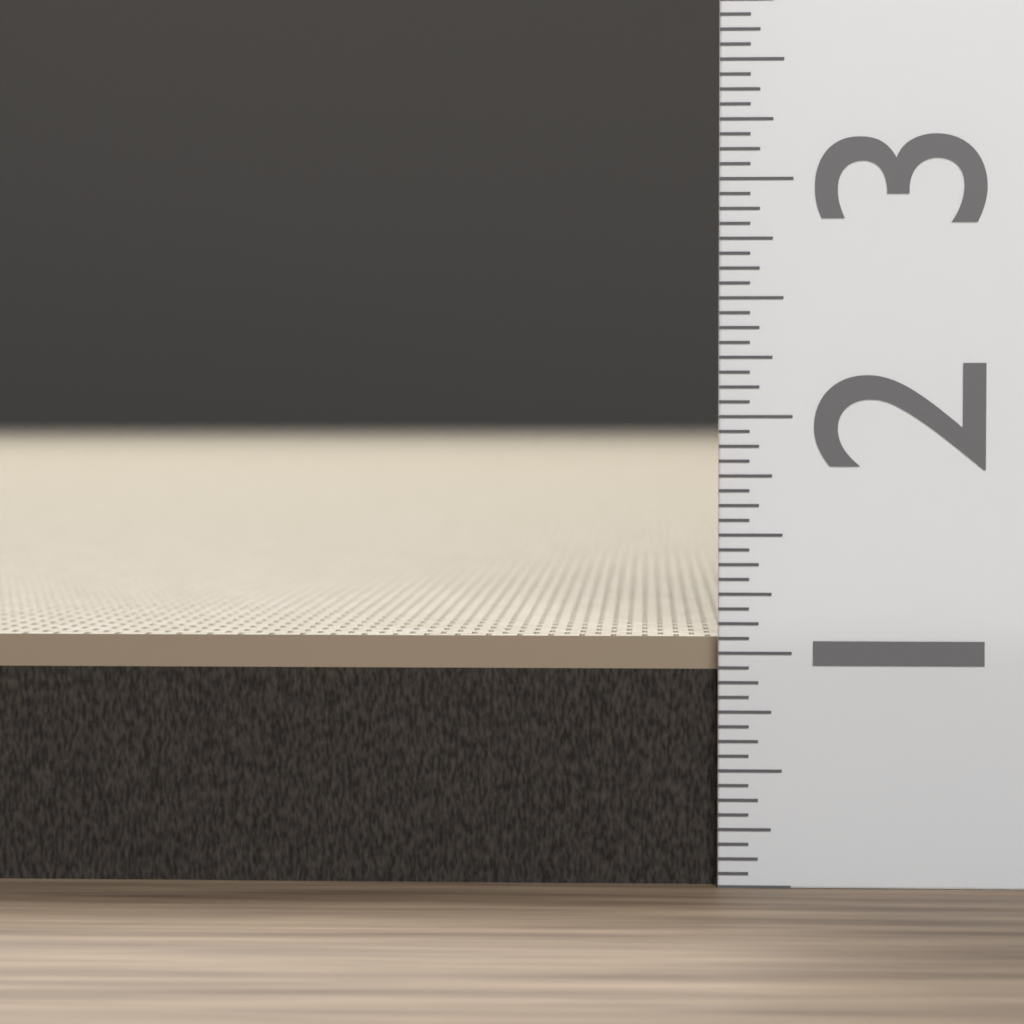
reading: 1.0625 (no unit)
